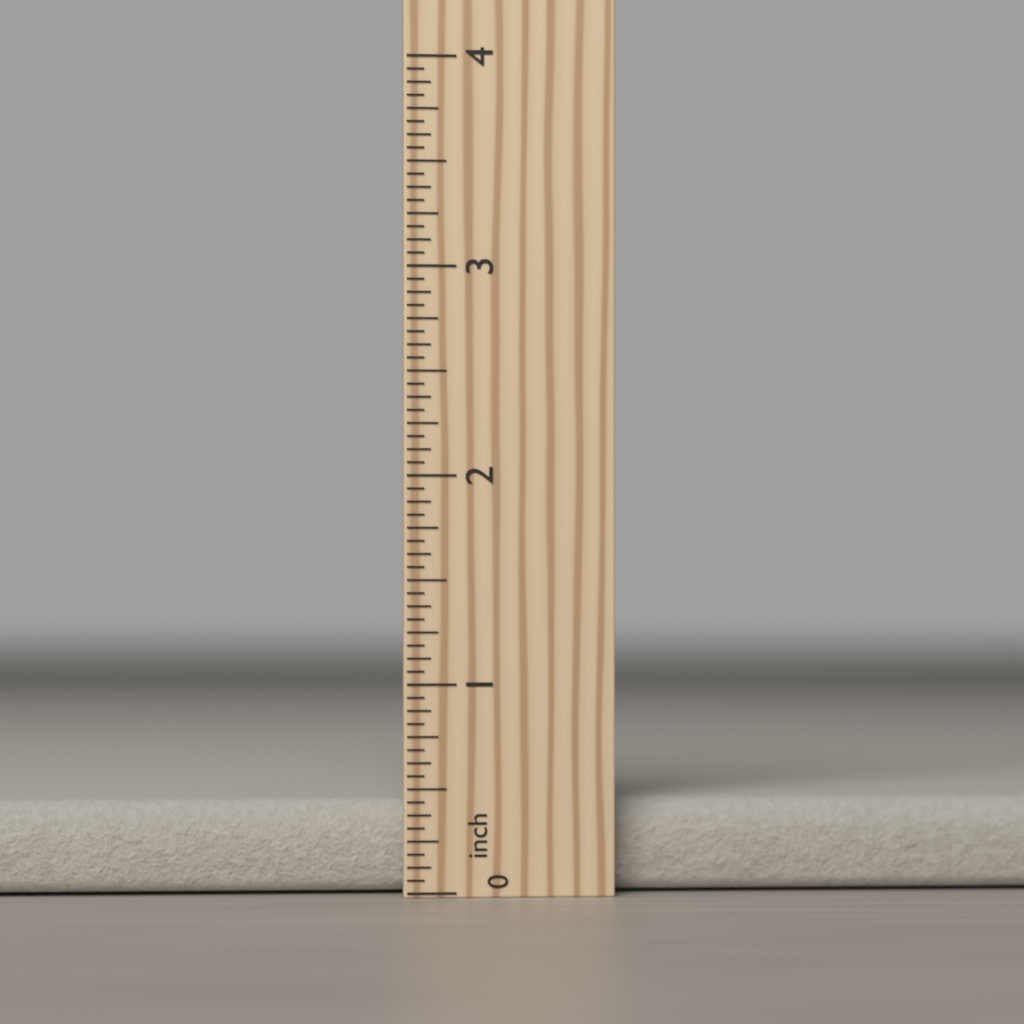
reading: 0.4375 inch
